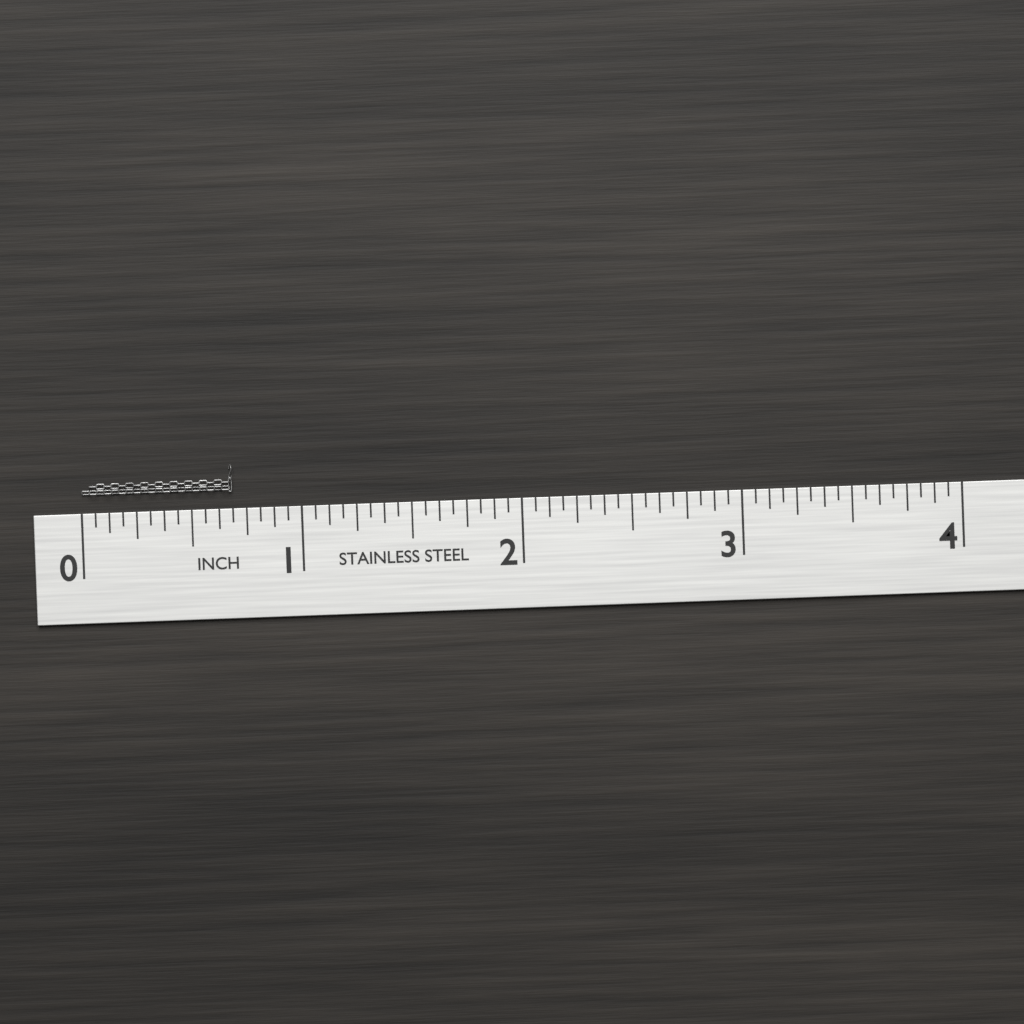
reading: 0.6875 in
